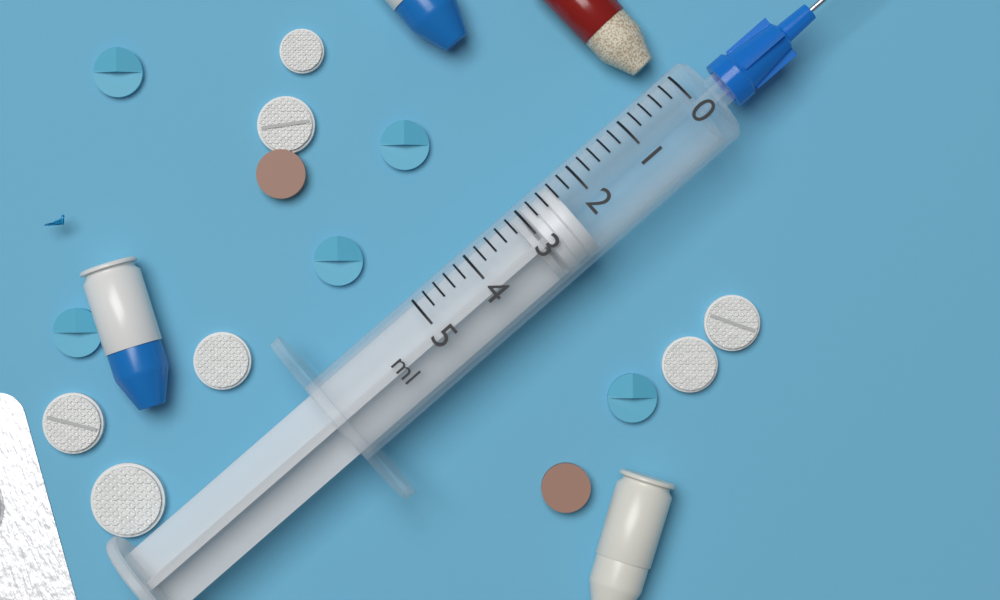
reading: 2.4 ml
